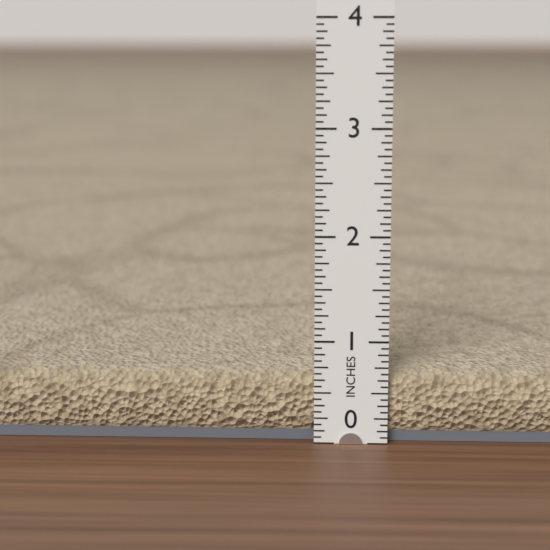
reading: 0.6875 in
